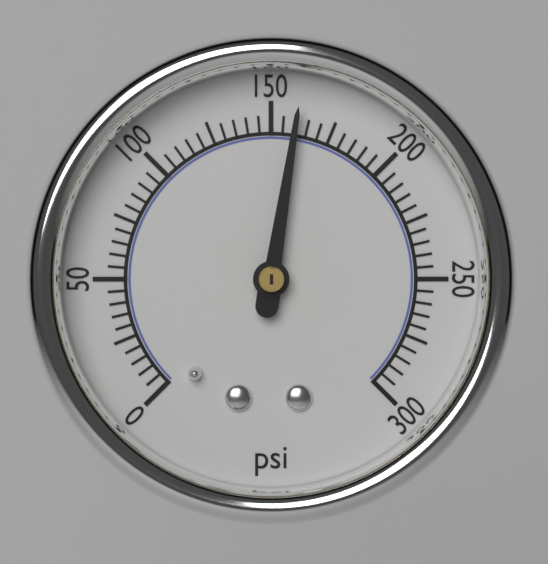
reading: 160 psi
